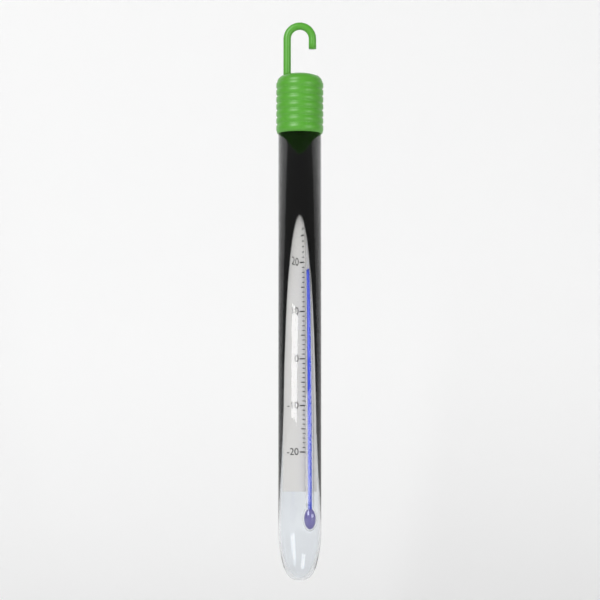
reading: 19 °C
